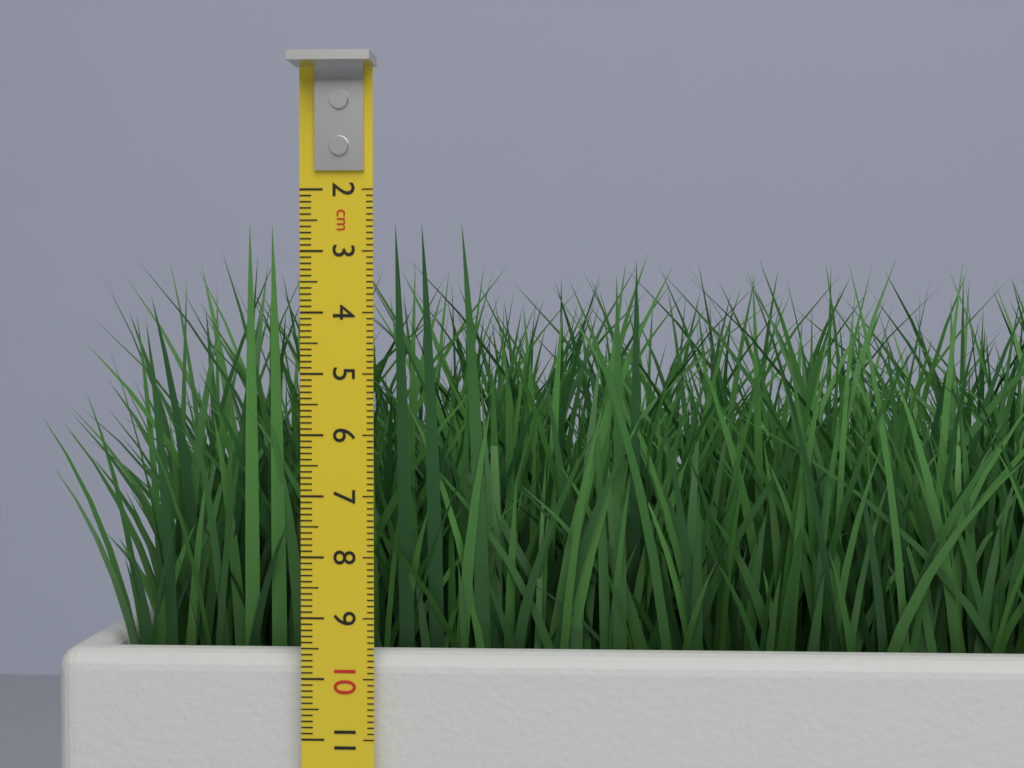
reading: 2.5 cm
